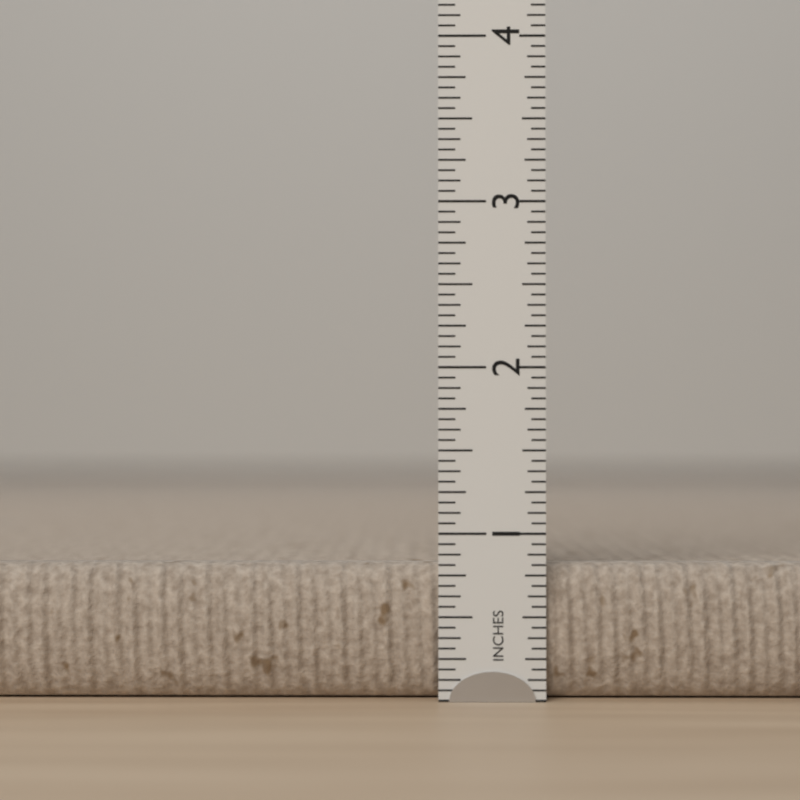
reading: 0.8125 in
